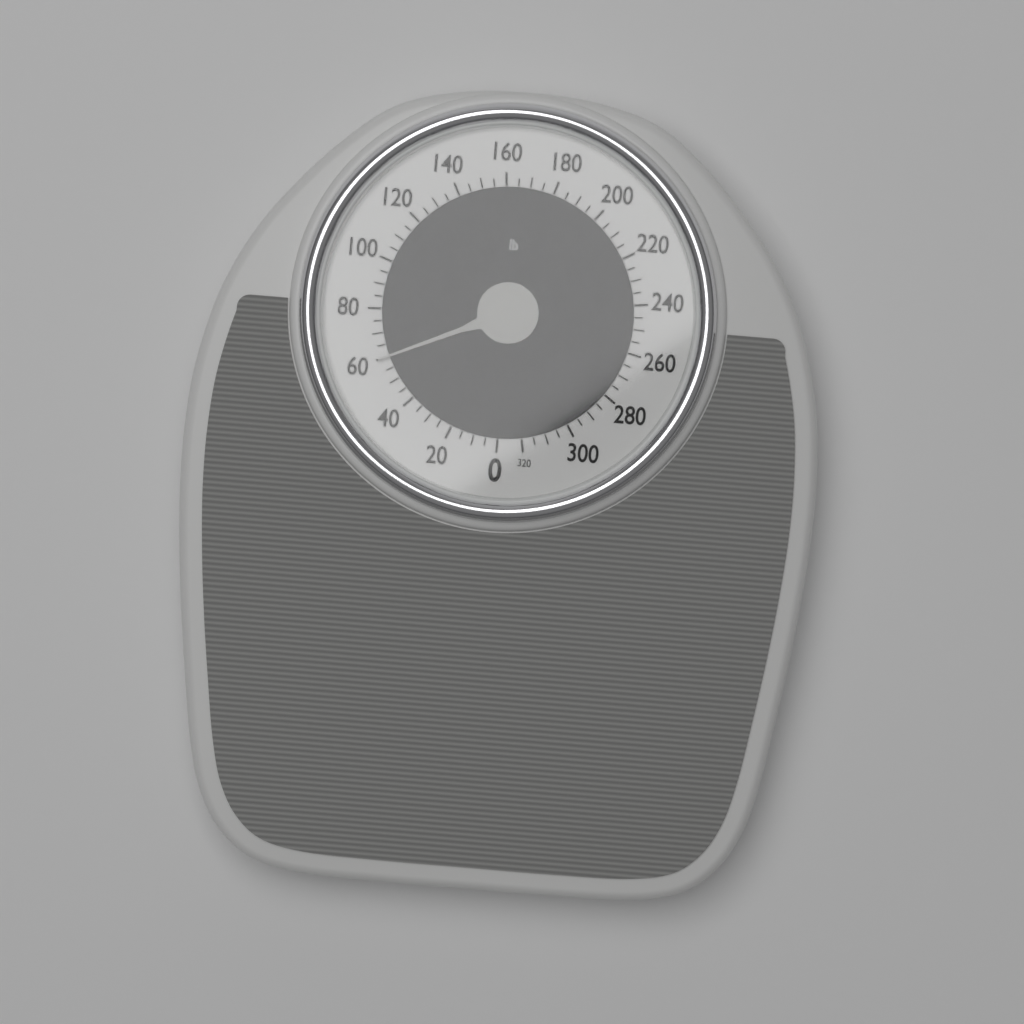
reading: 60 lb
